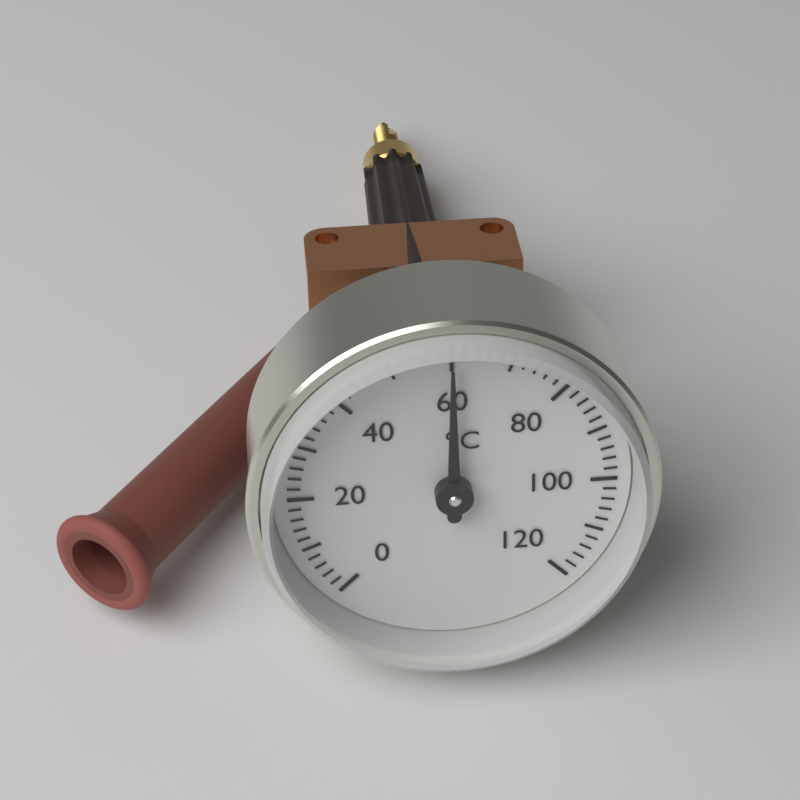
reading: 60 °C
